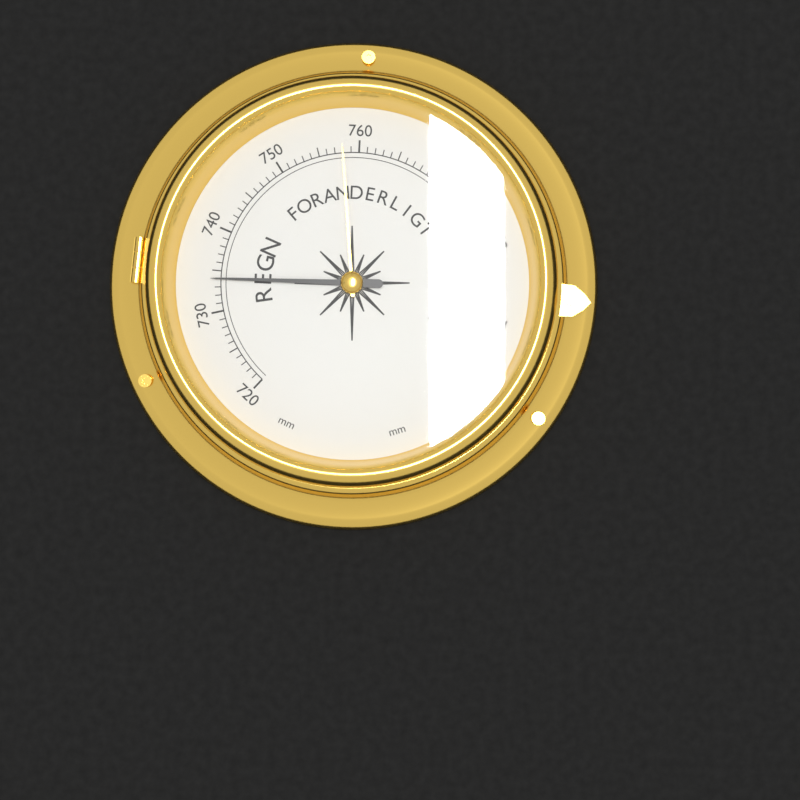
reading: 734 mm
